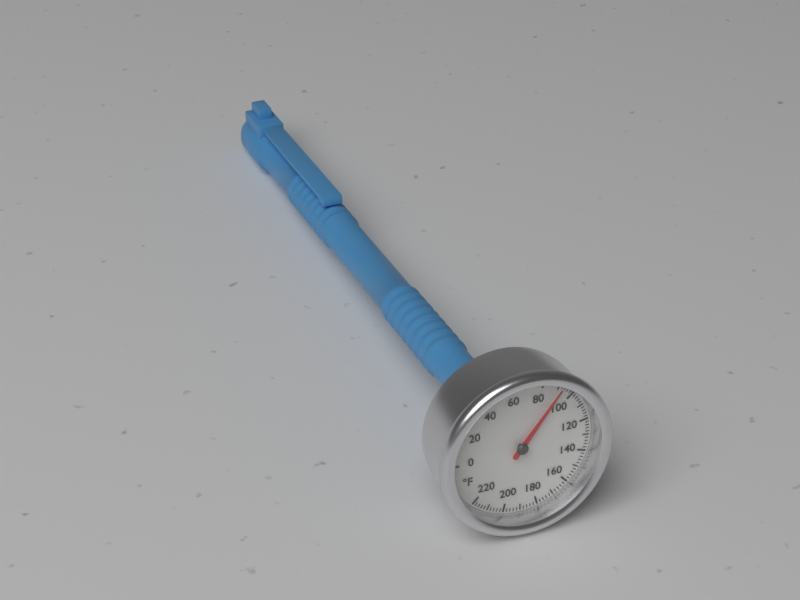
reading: 92 °F
